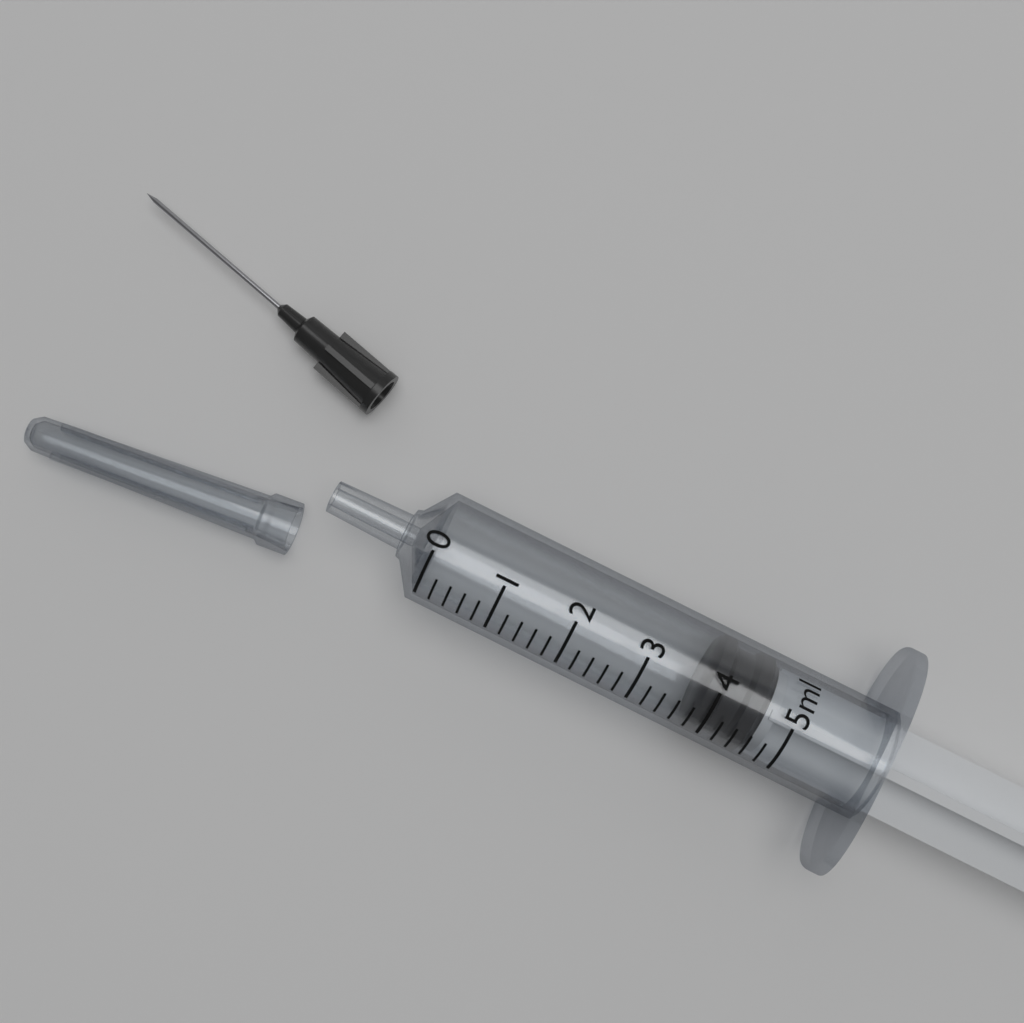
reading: 3.8 ml
